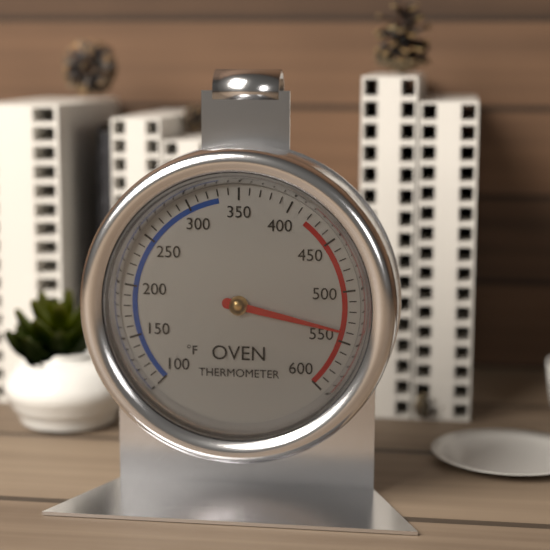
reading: 540 °F
